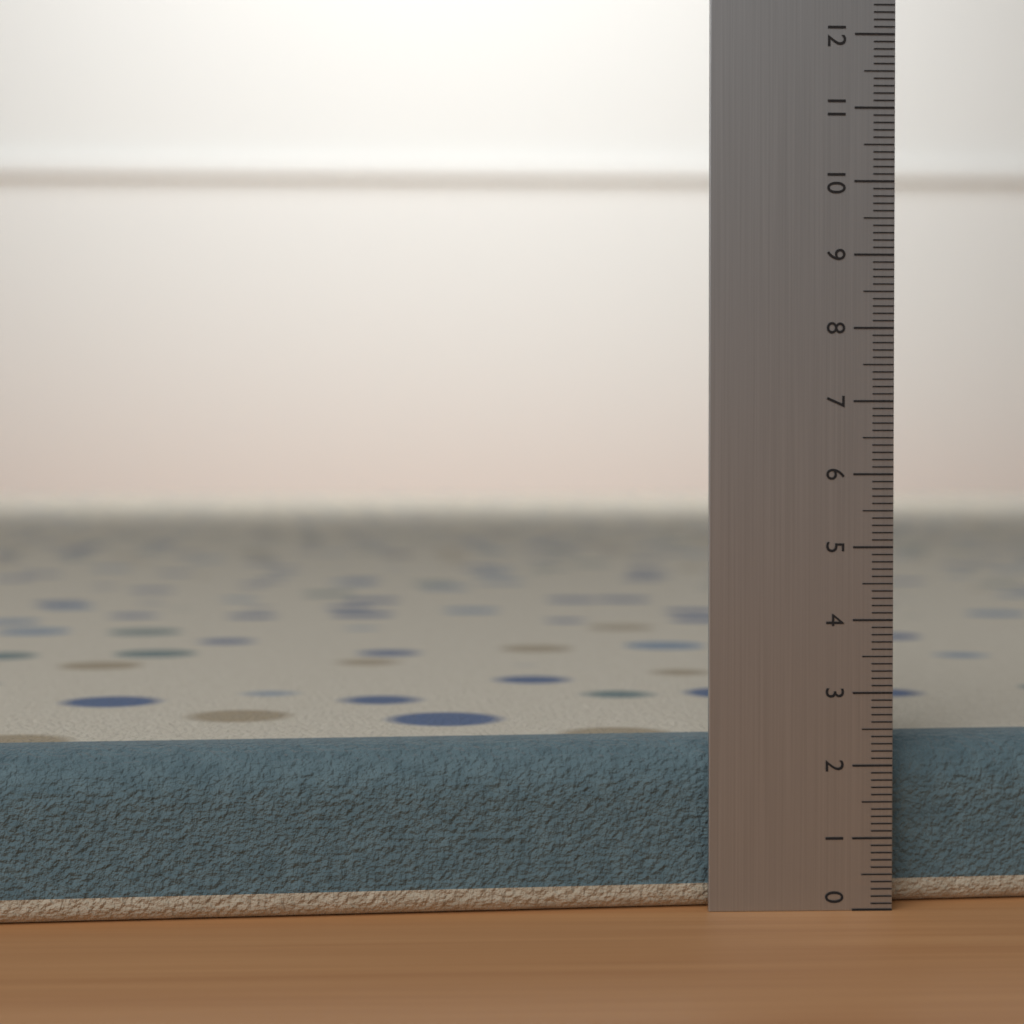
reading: 2.3 (no unit)
